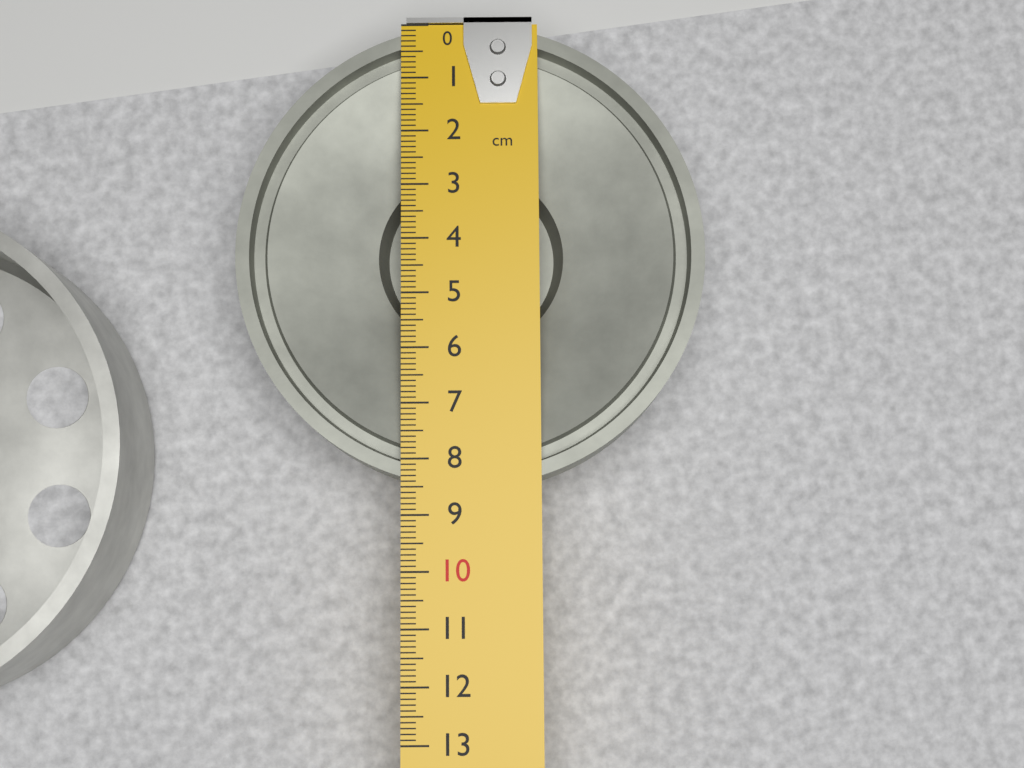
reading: 8.5 cm
